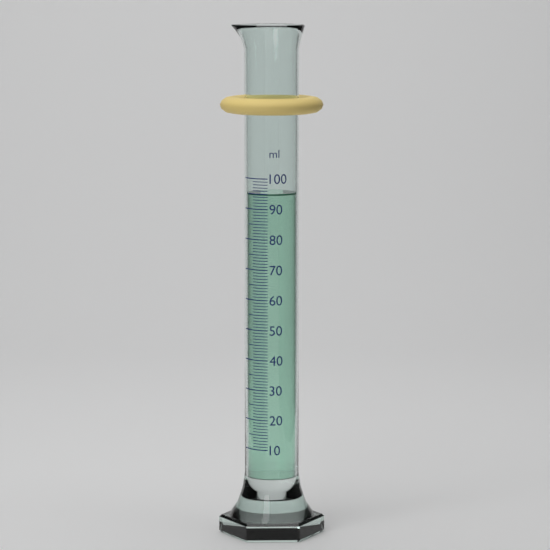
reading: 95 ml
